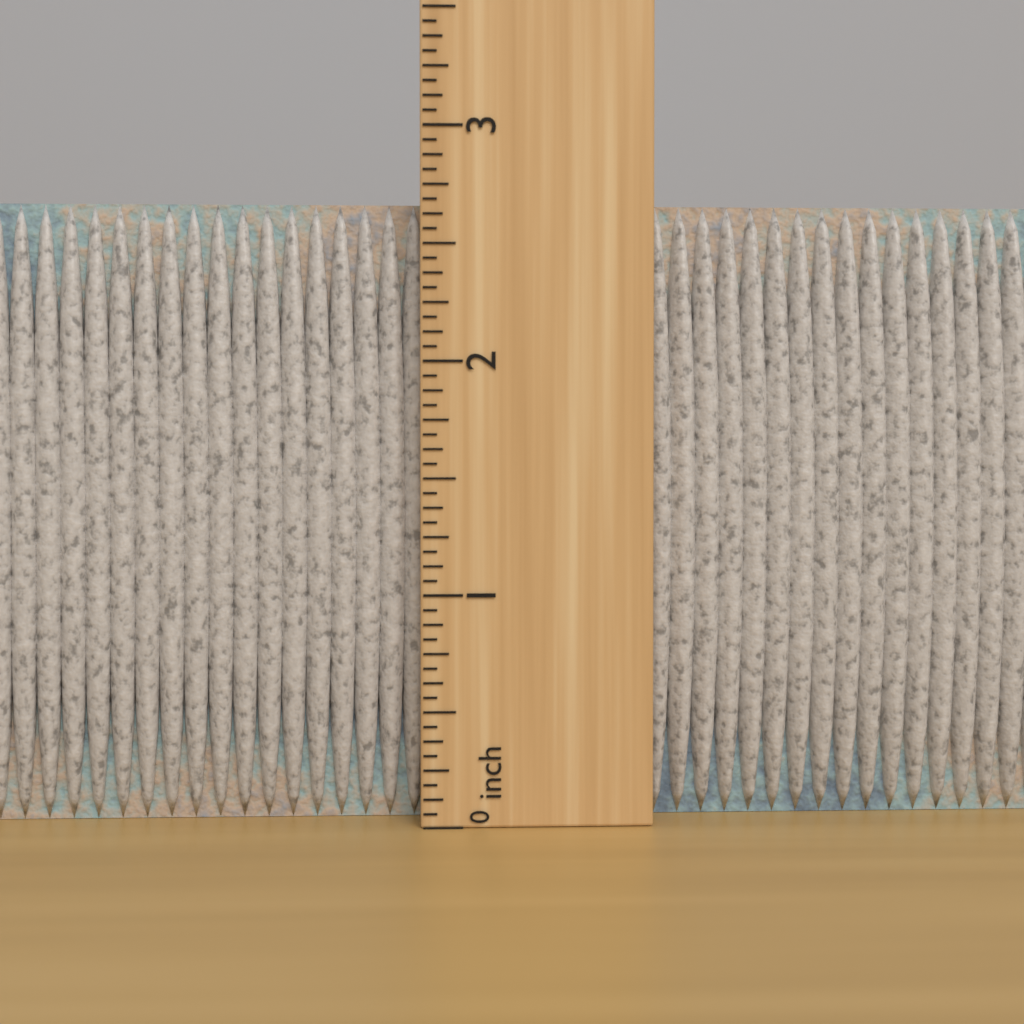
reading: 2.6875 inch
